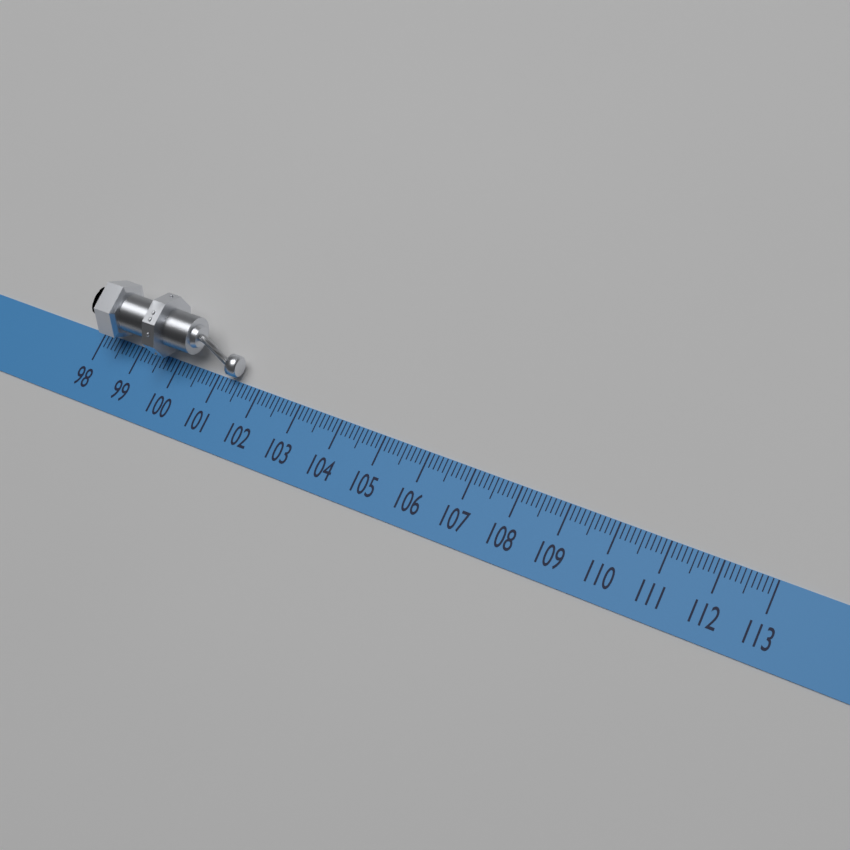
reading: 101.5 (no unit)
